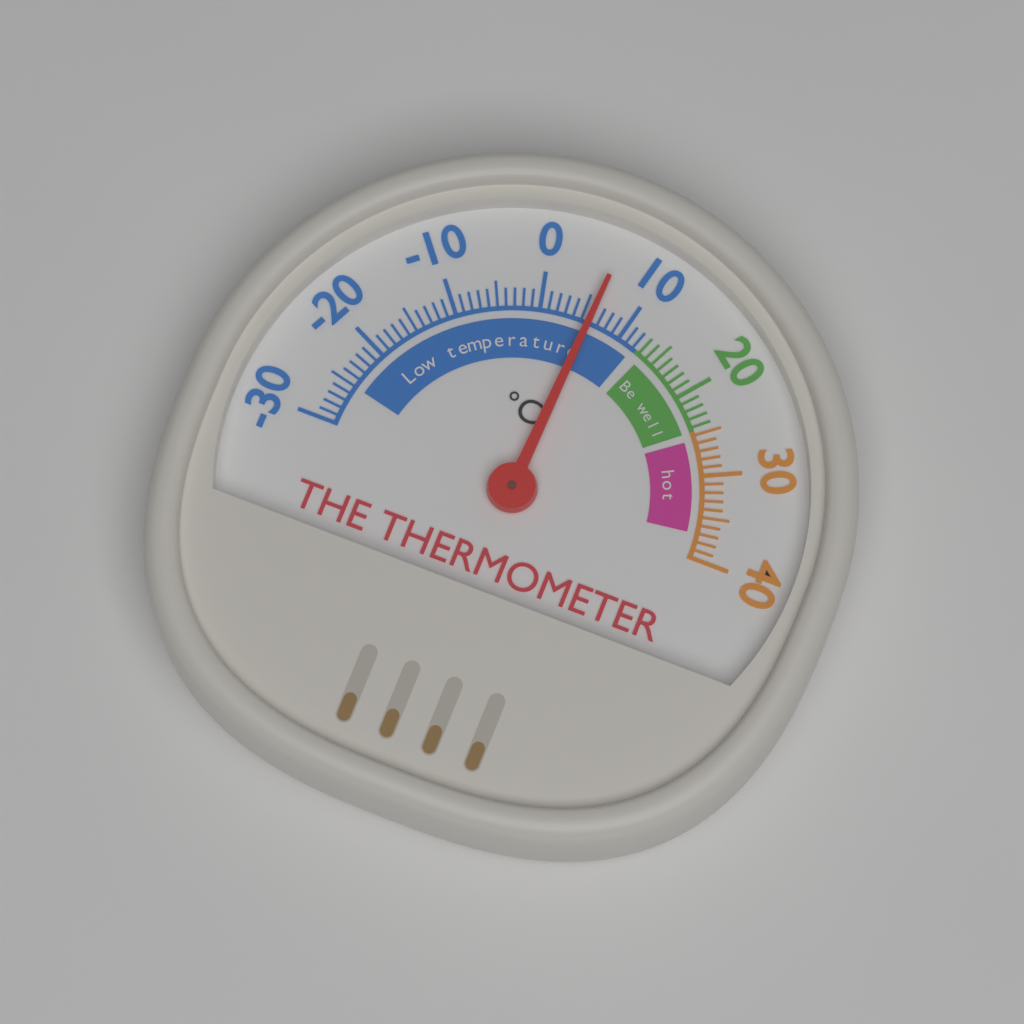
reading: 6 °C
